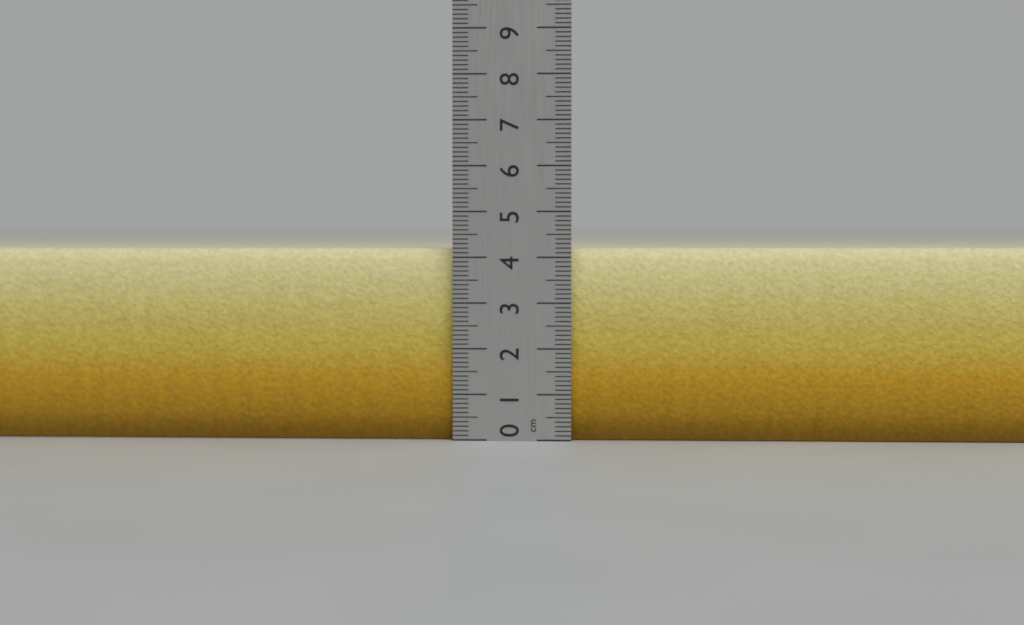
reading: 4.2 cm
